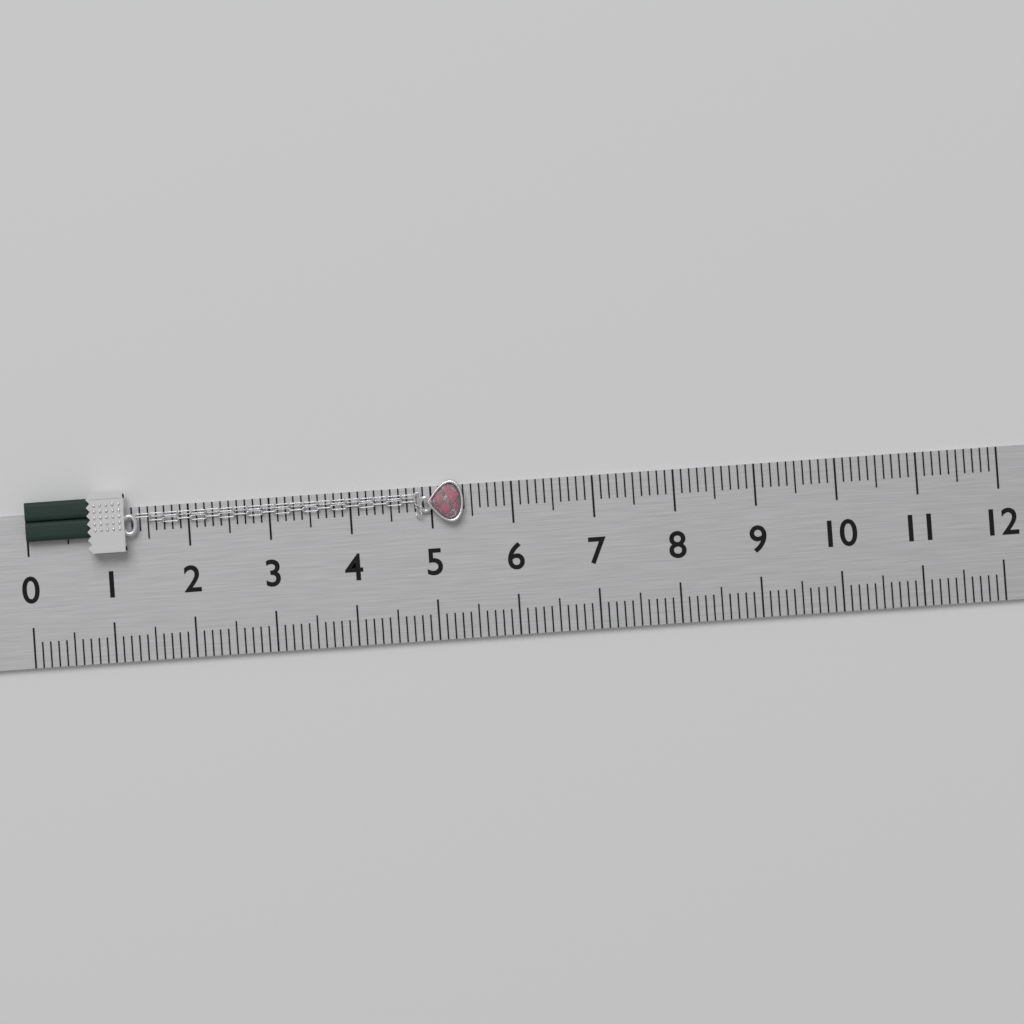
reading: 5.4 (no unit)
